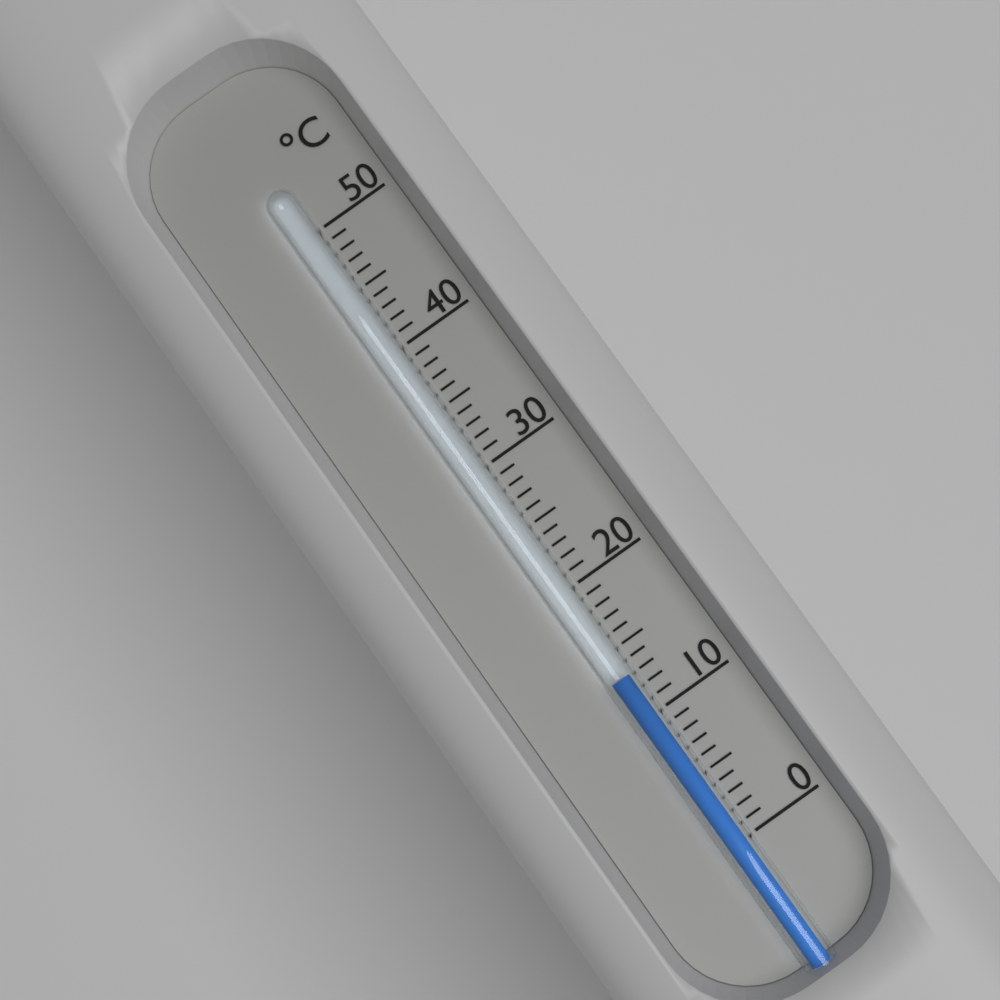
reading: 13 °C
